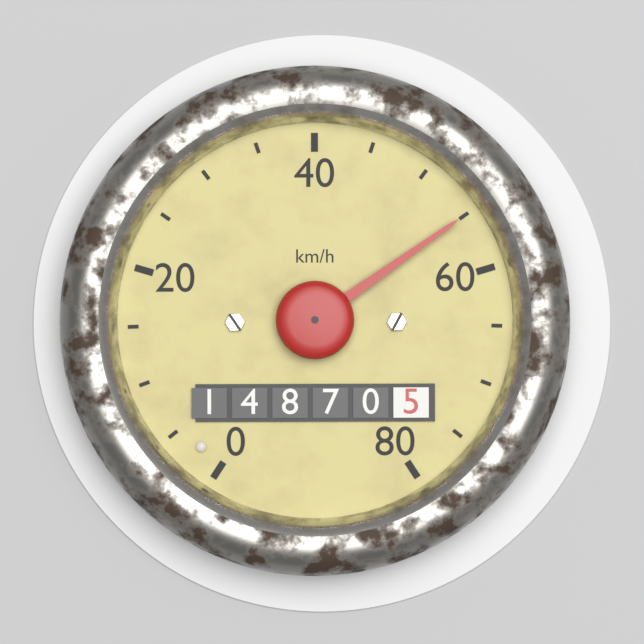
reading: 55 km/h
